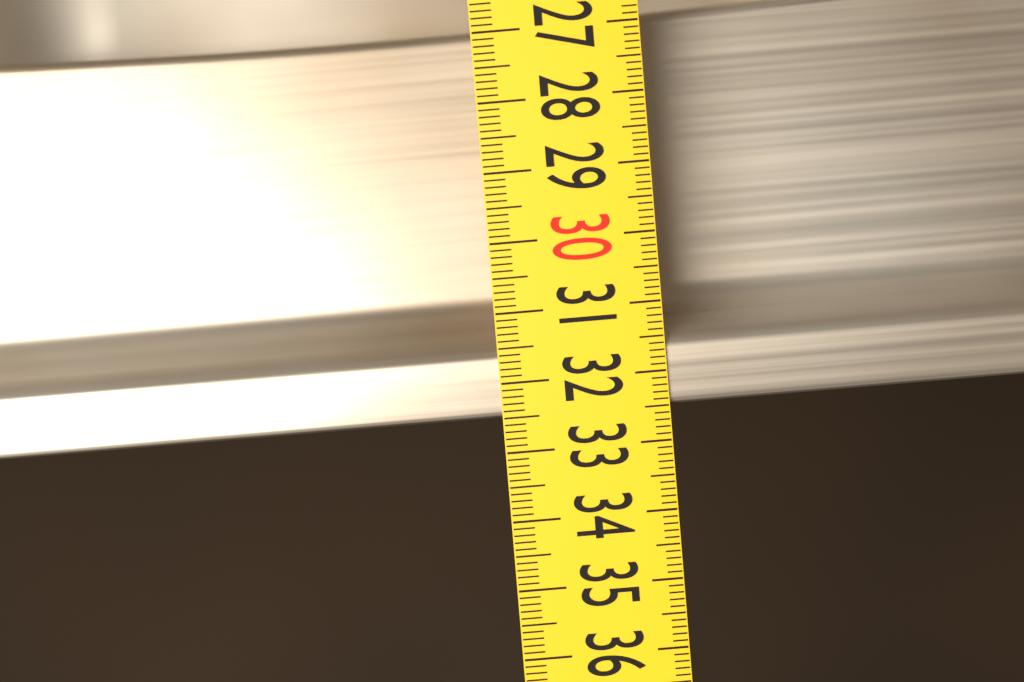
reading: 32.5 (no unit)
